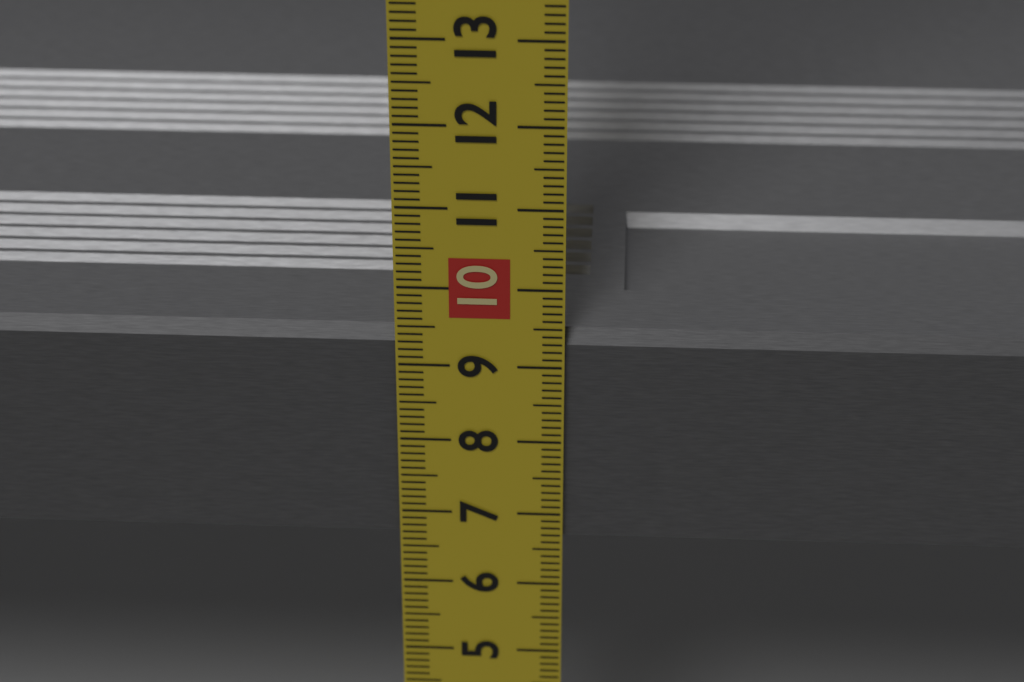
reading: 9.4 cm
